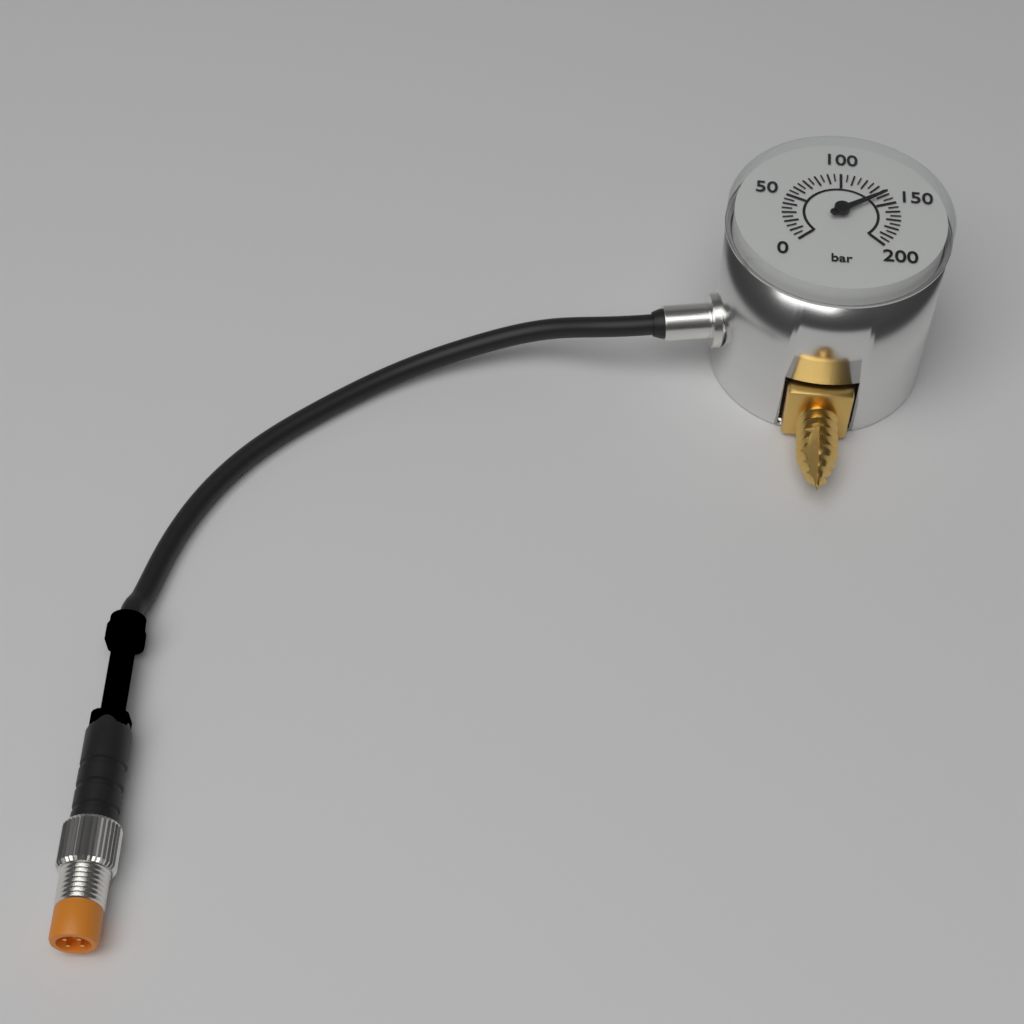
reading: 140 bar
